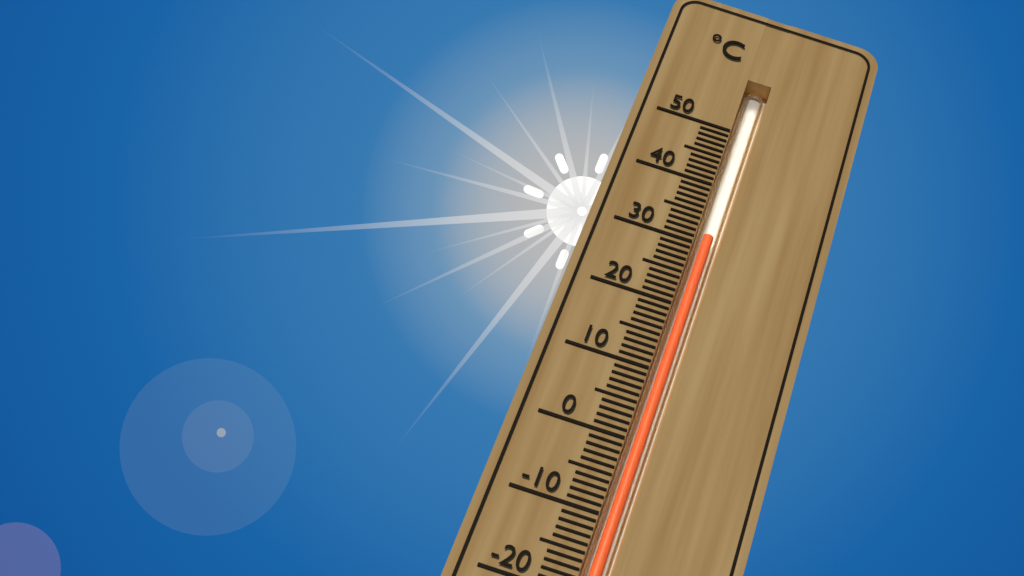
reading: 32 °C
